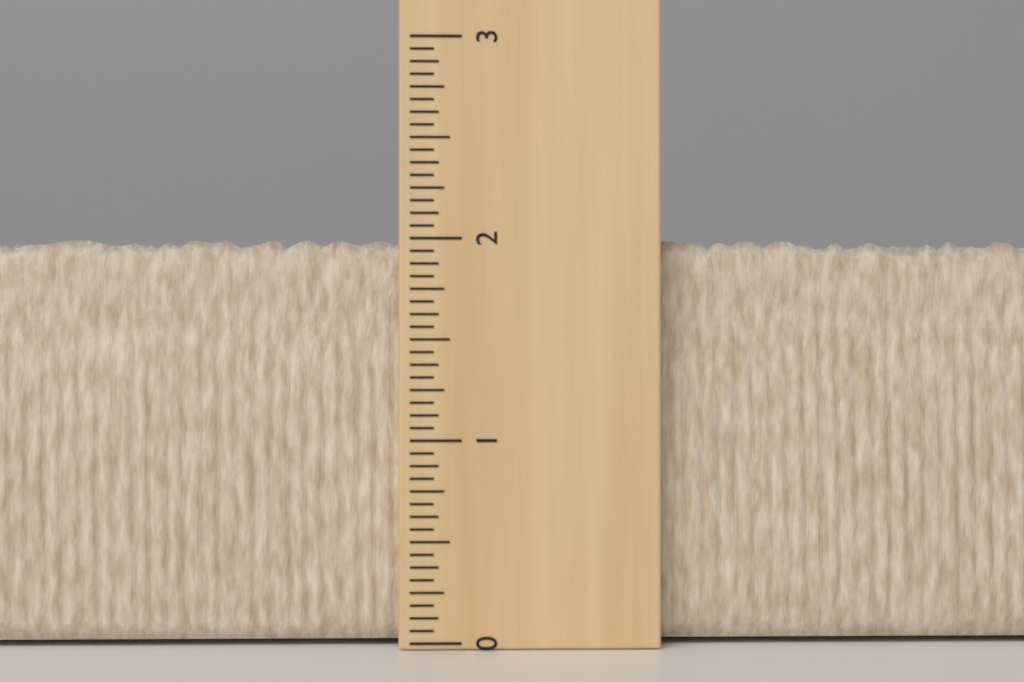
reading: 2.0000 (no unit)
